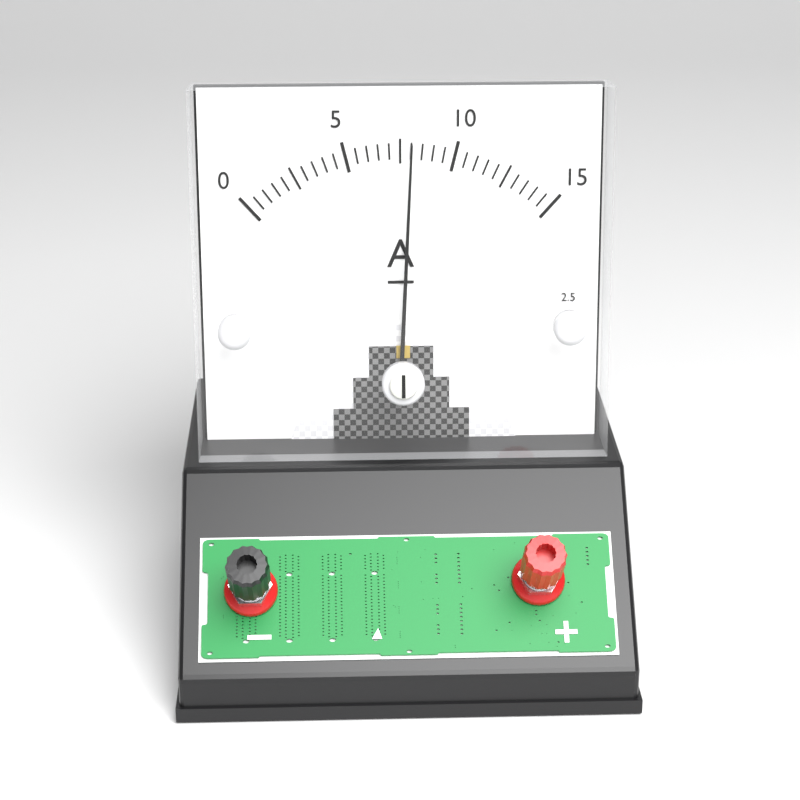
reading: 8.0 A
